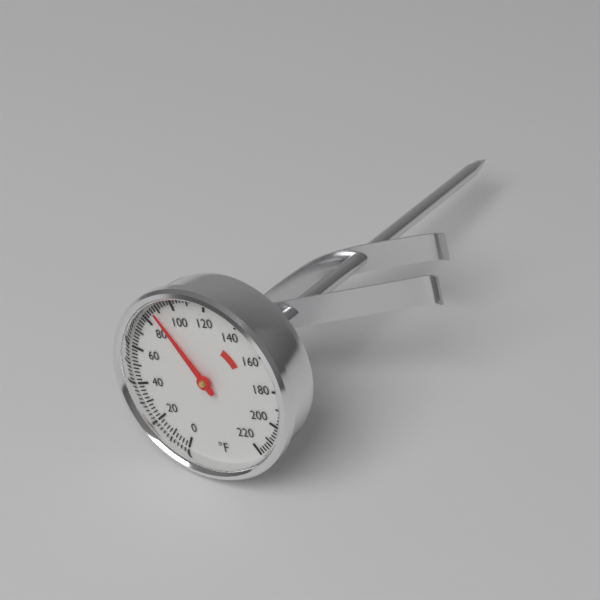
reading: 88 °F
